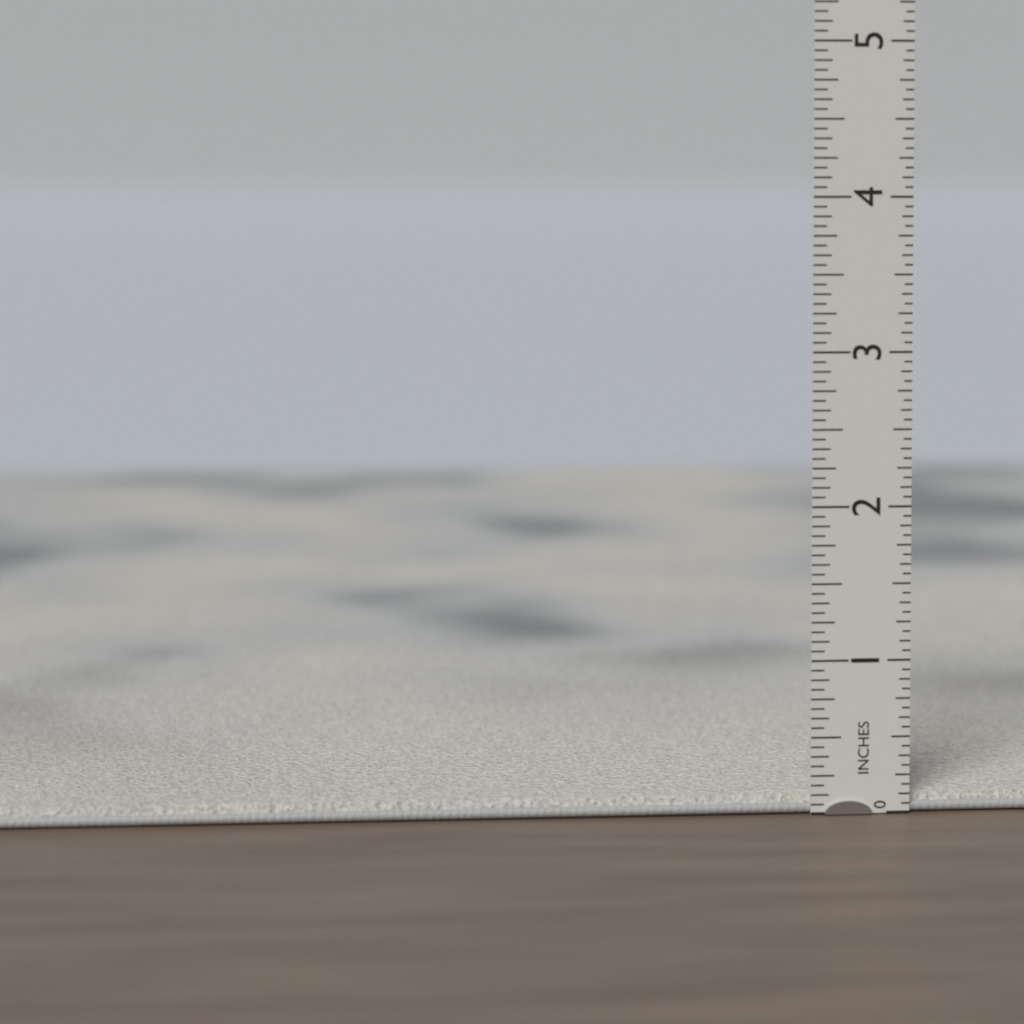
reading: 0.1250 in
